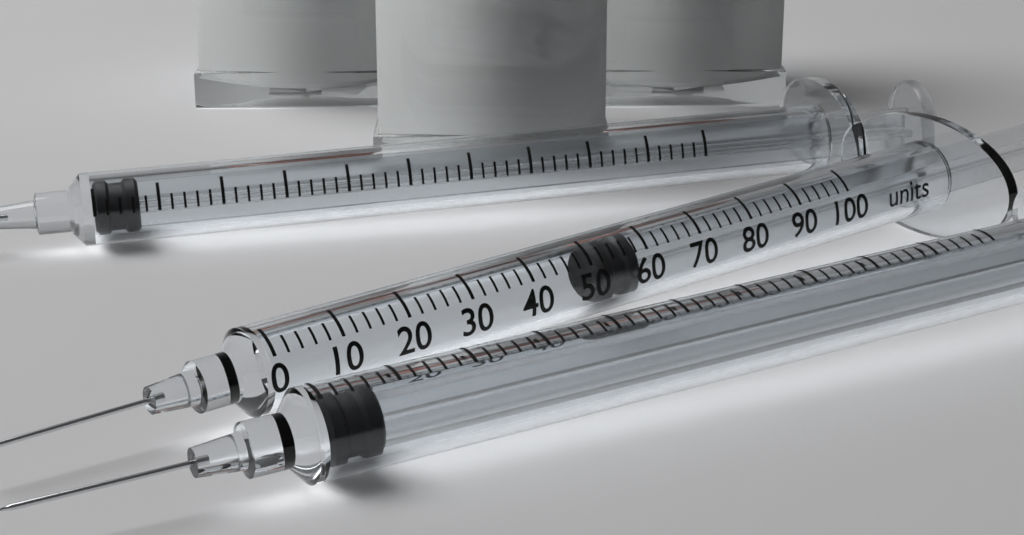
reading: 52 units
